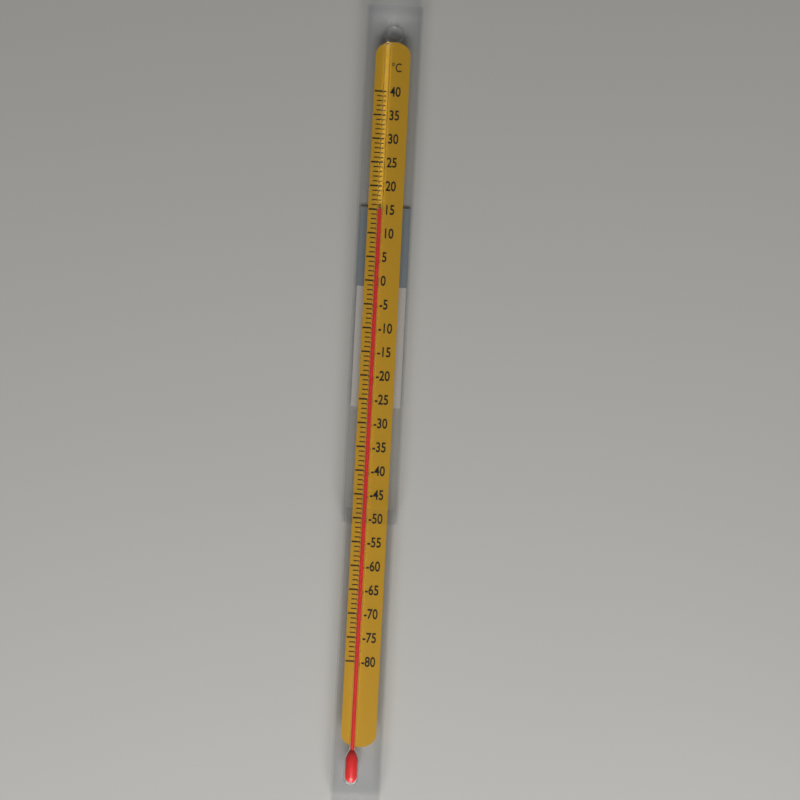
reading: 15 °C
